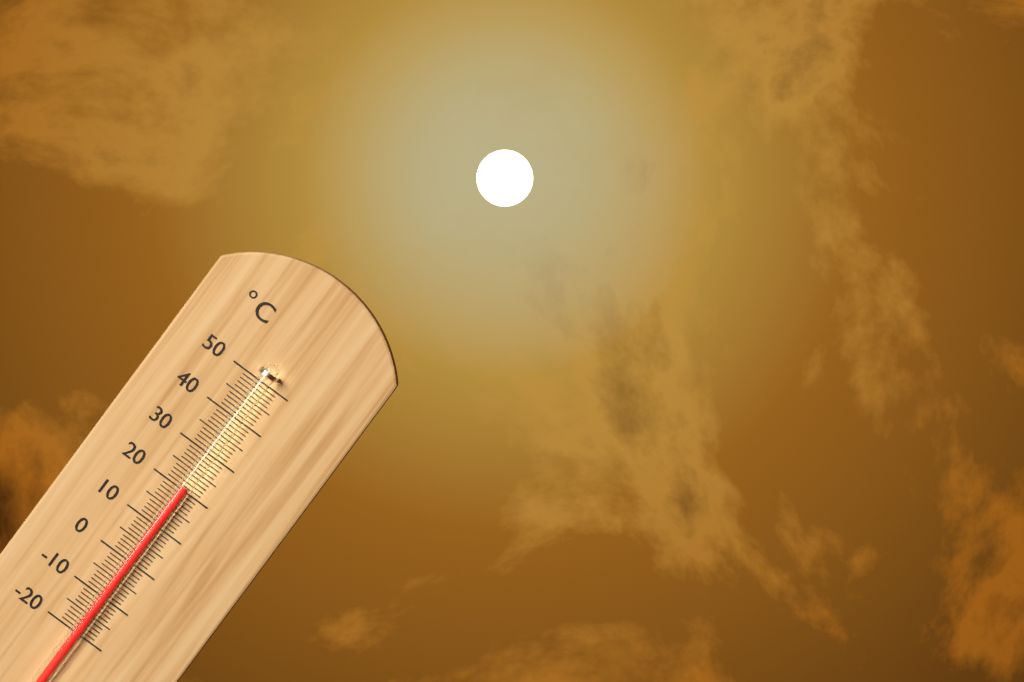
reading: 21 °C
